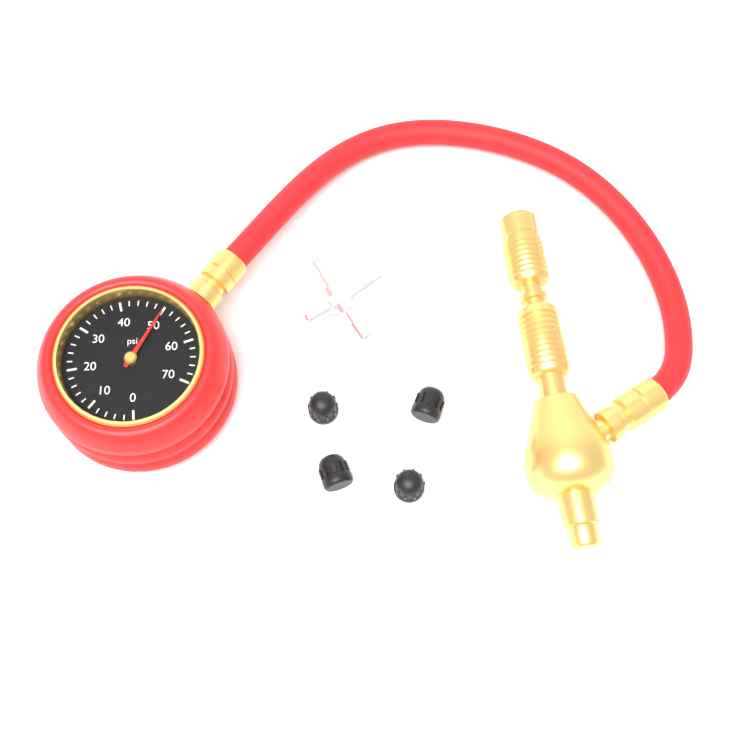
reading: 50 psi
